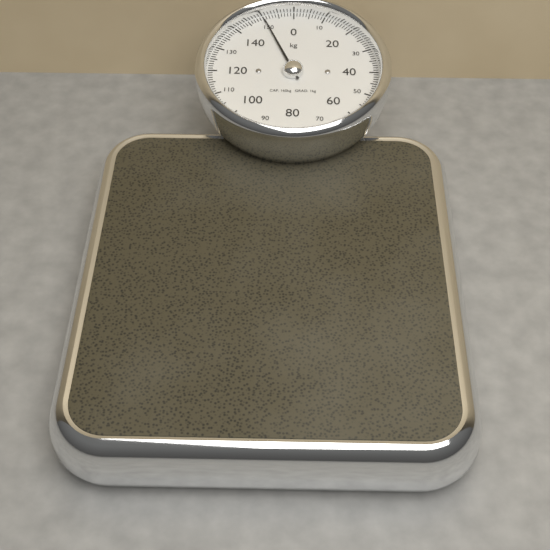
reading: 150 kg
